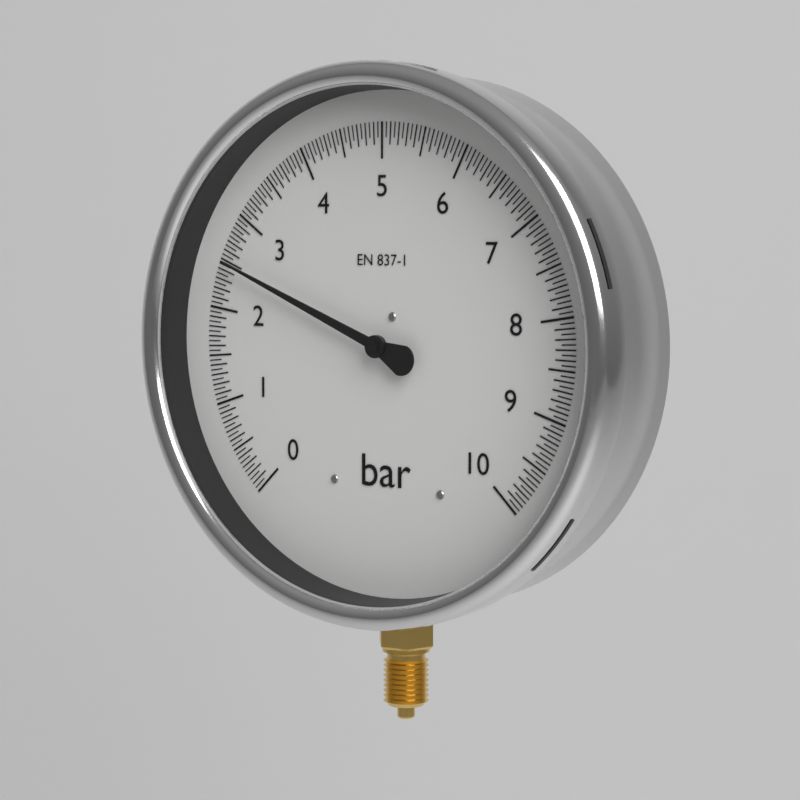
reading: 2.50 bar
